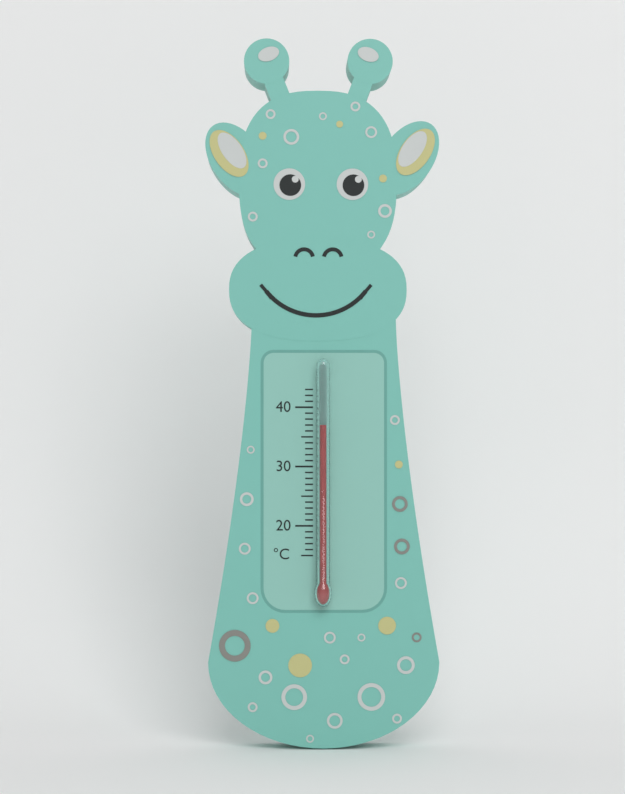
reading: 37 °C
